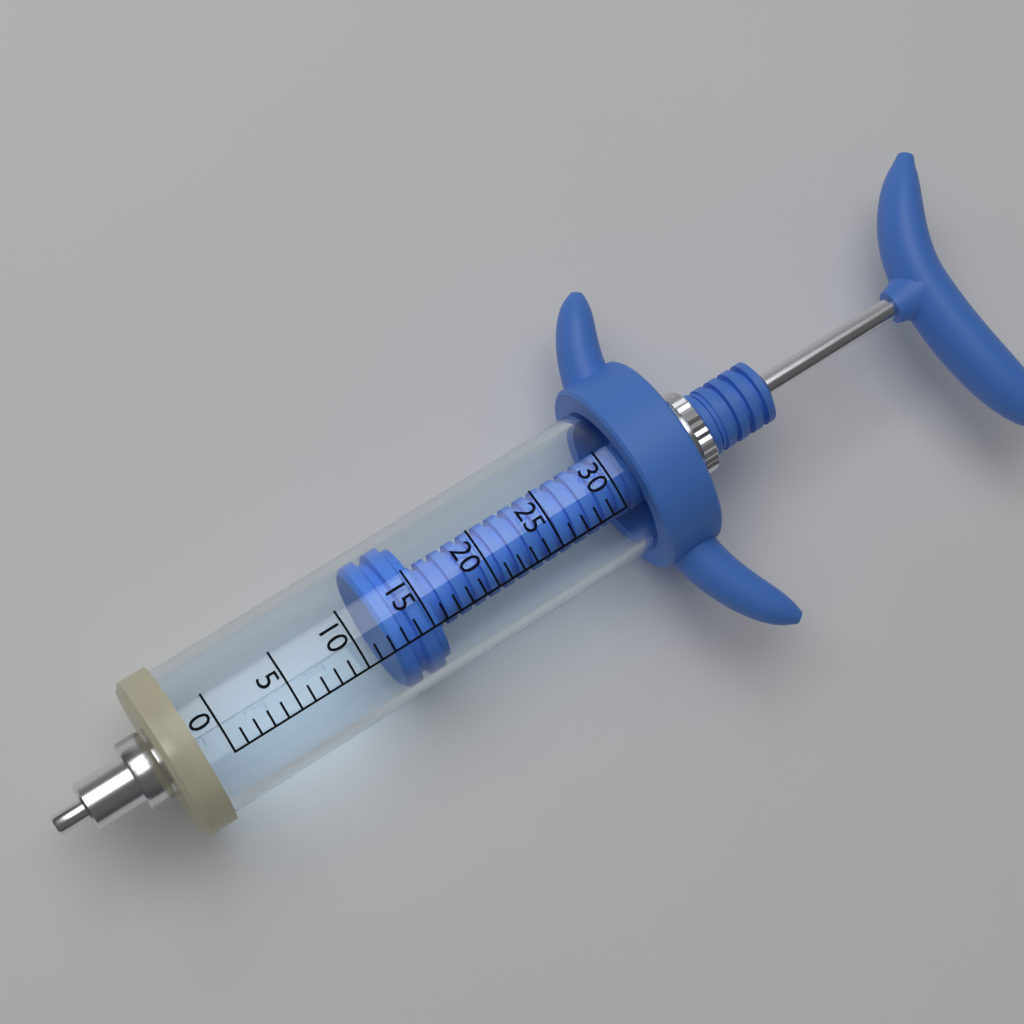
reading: 12 (no unit)
